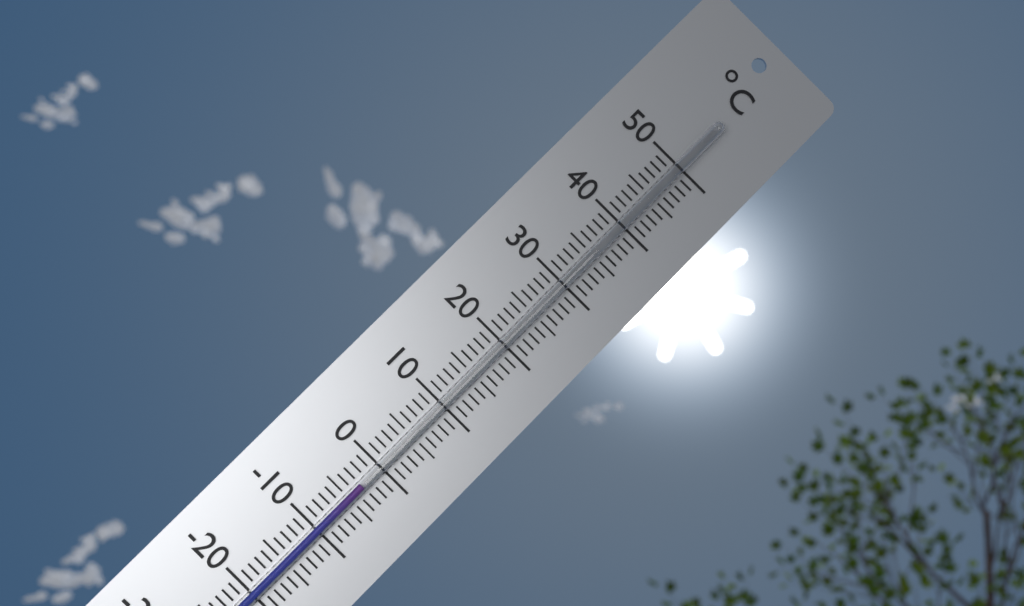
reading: -3 °C
